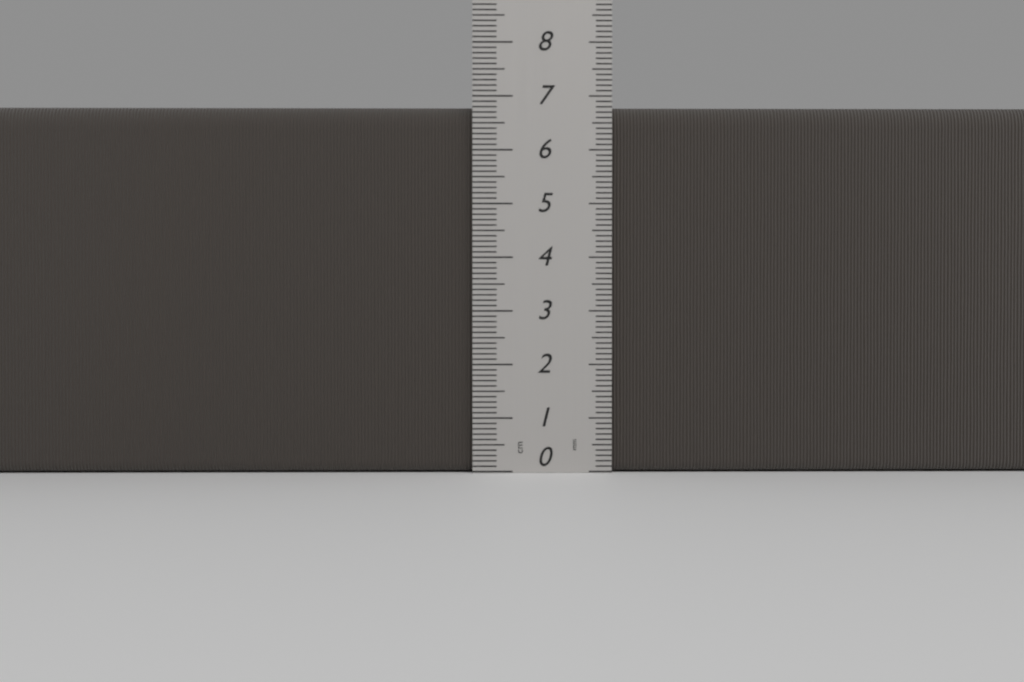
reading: 6.8 cm
